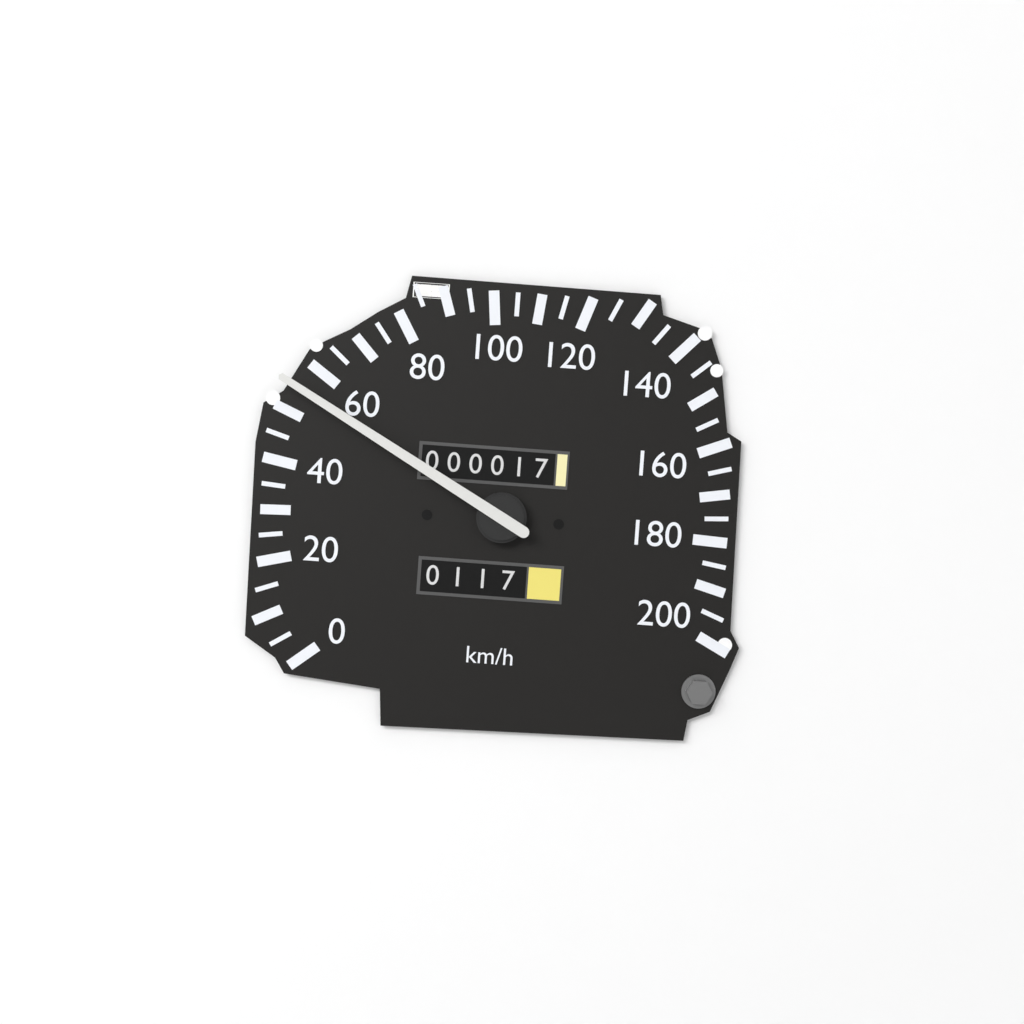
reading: 55 km/h
